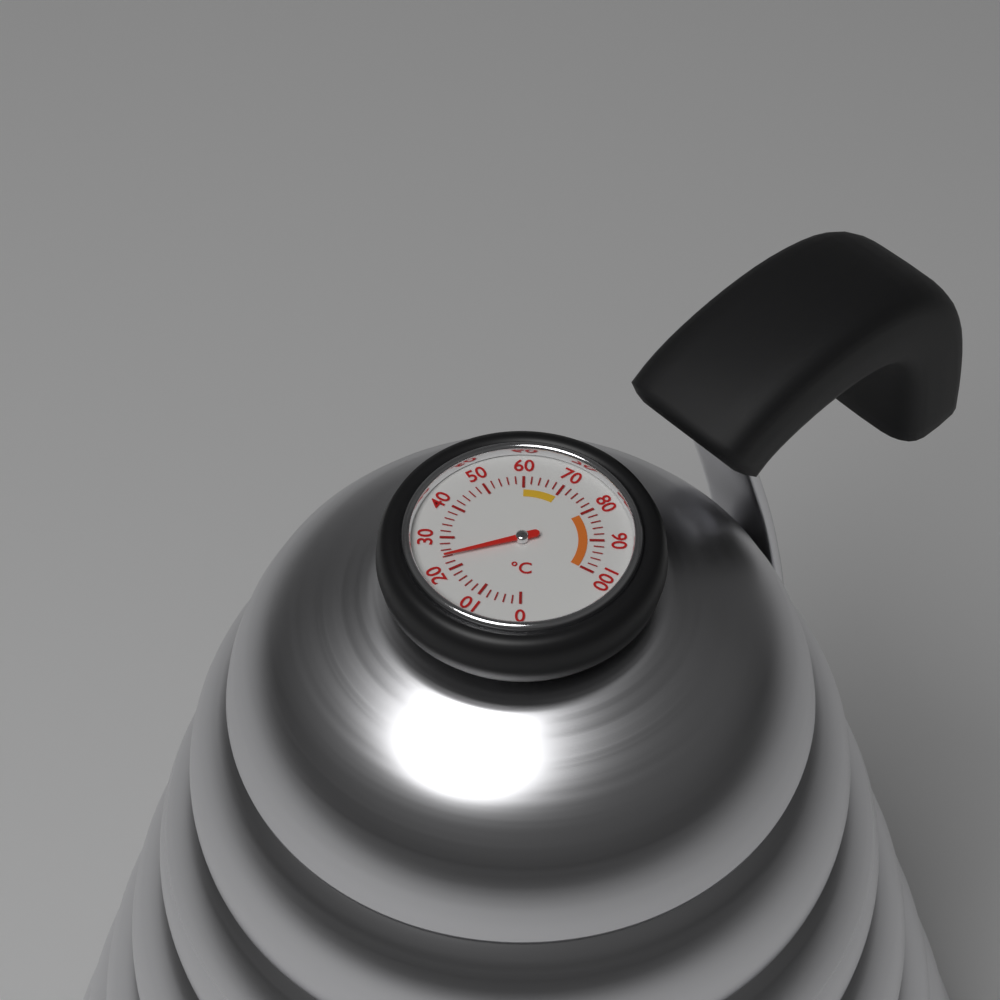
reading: 24 °C
